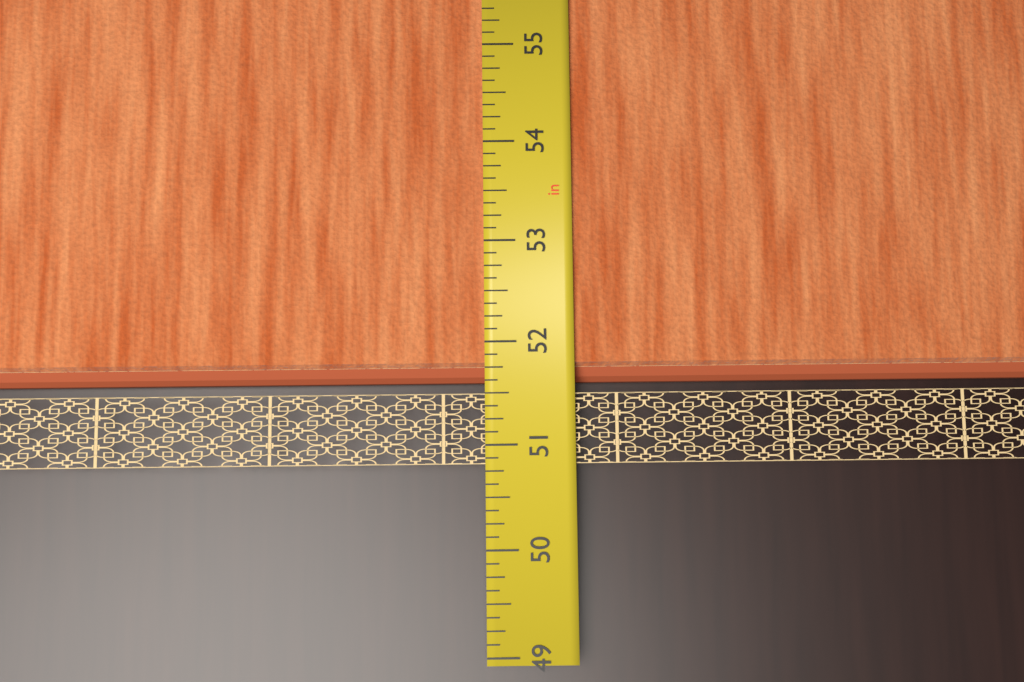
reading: 51.625 in
